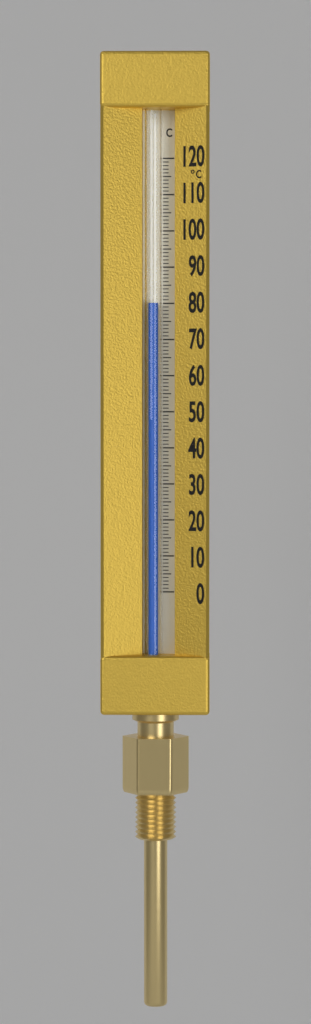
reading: 80 °C
